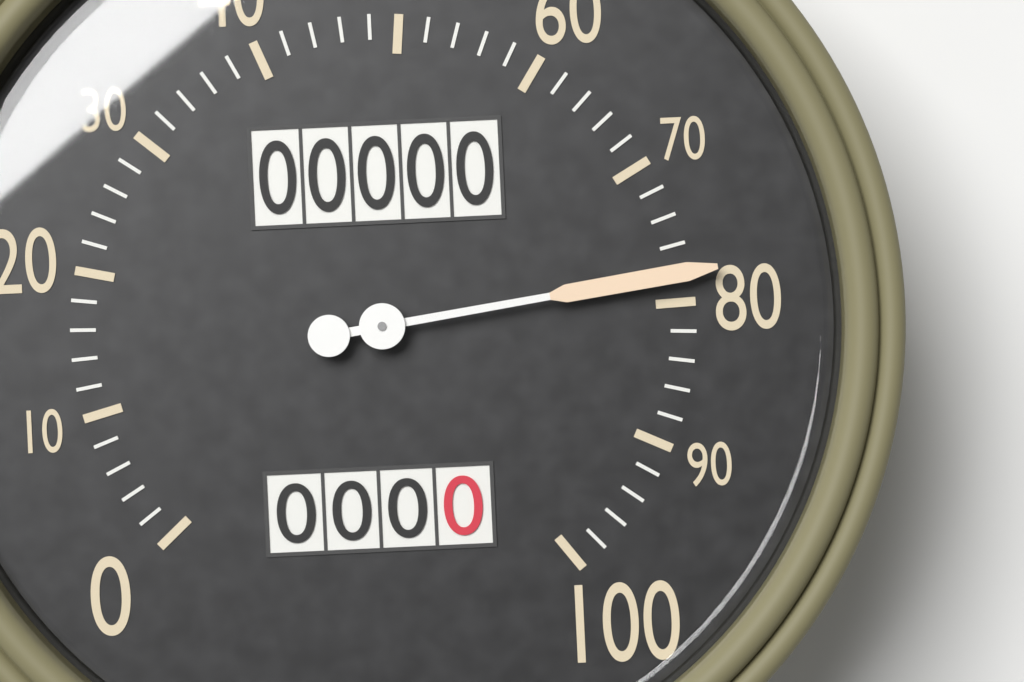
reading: 78 (no unit)
